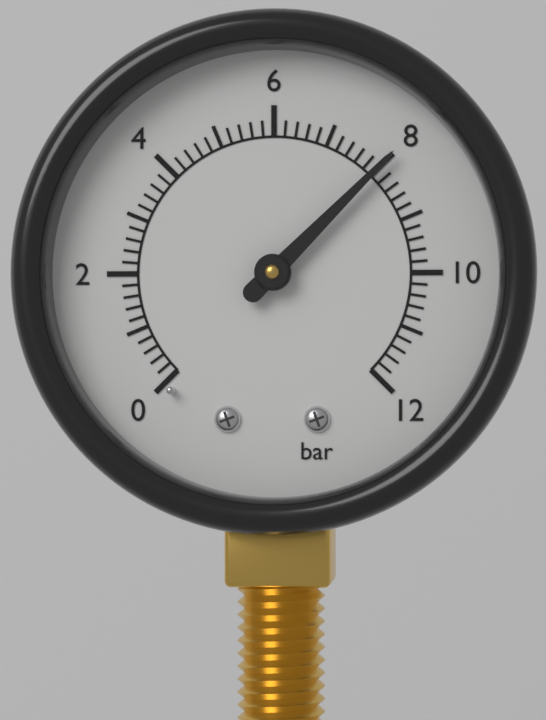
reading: 8.0 bar
